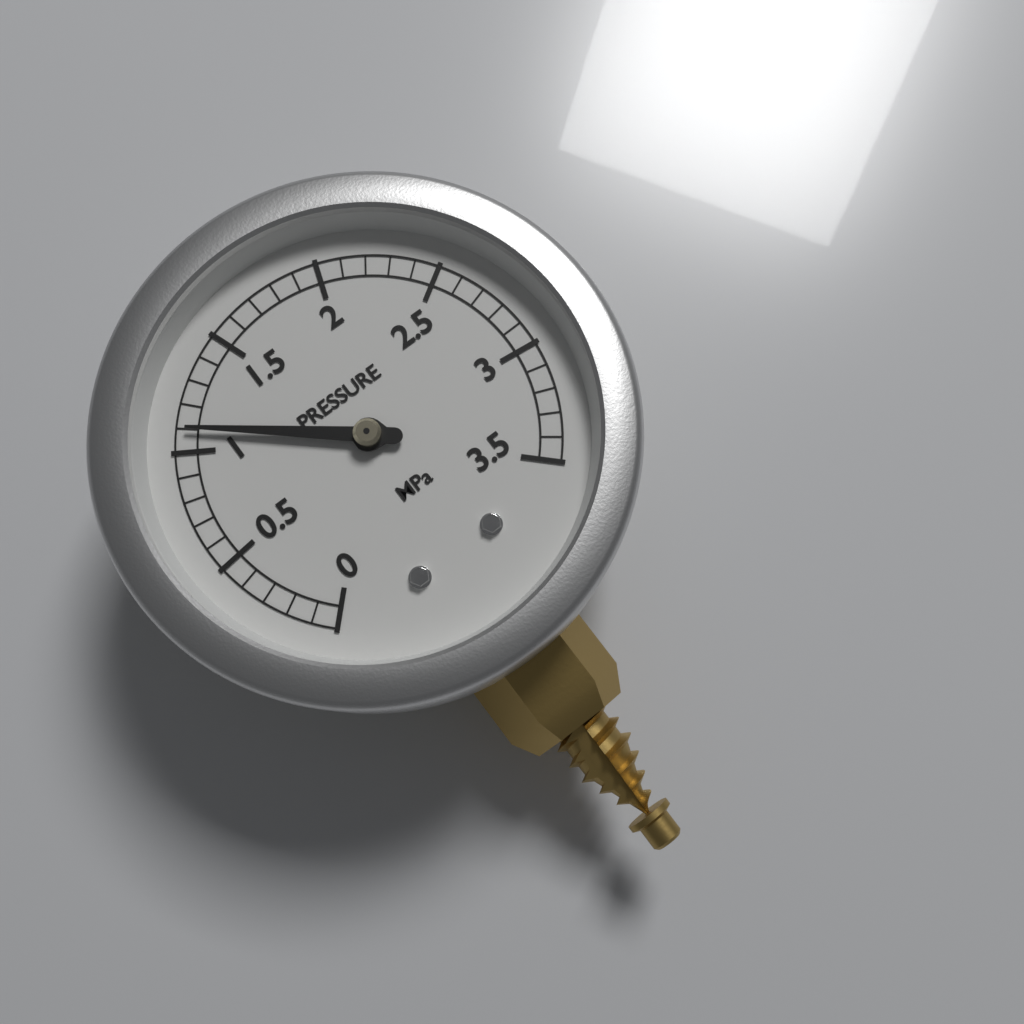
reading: 1.1 MPa
